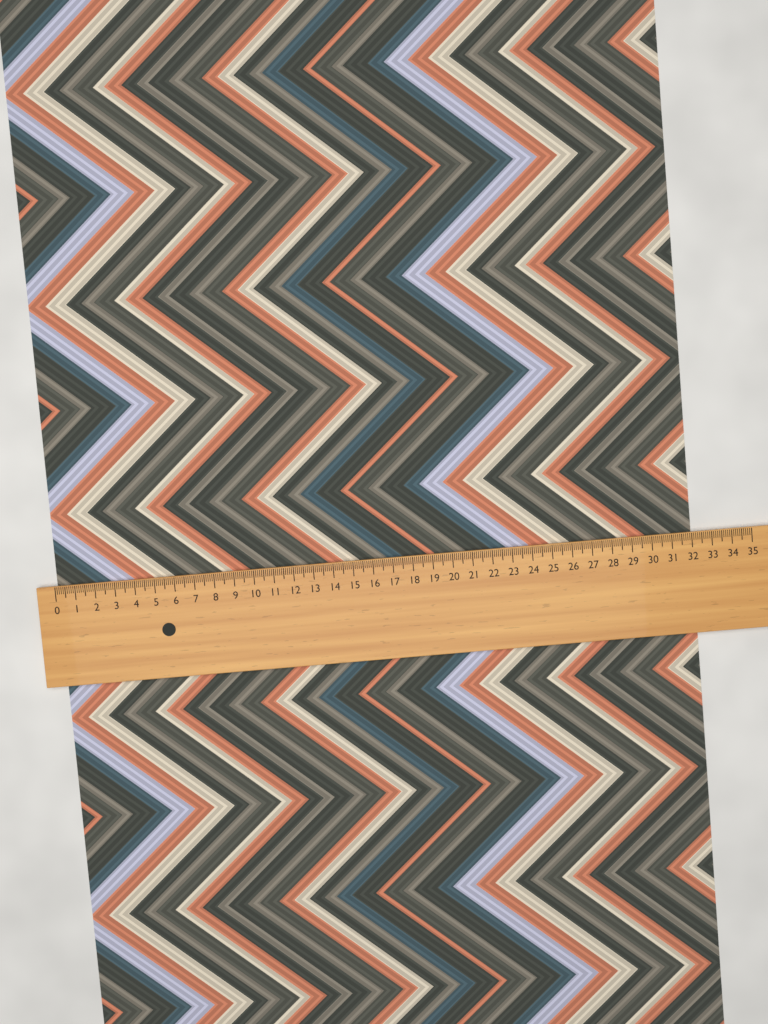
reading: 32.1 (no unit)
